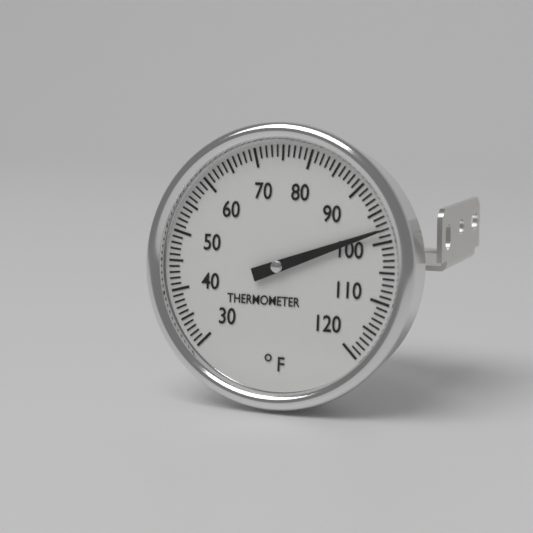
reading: 98 °F
